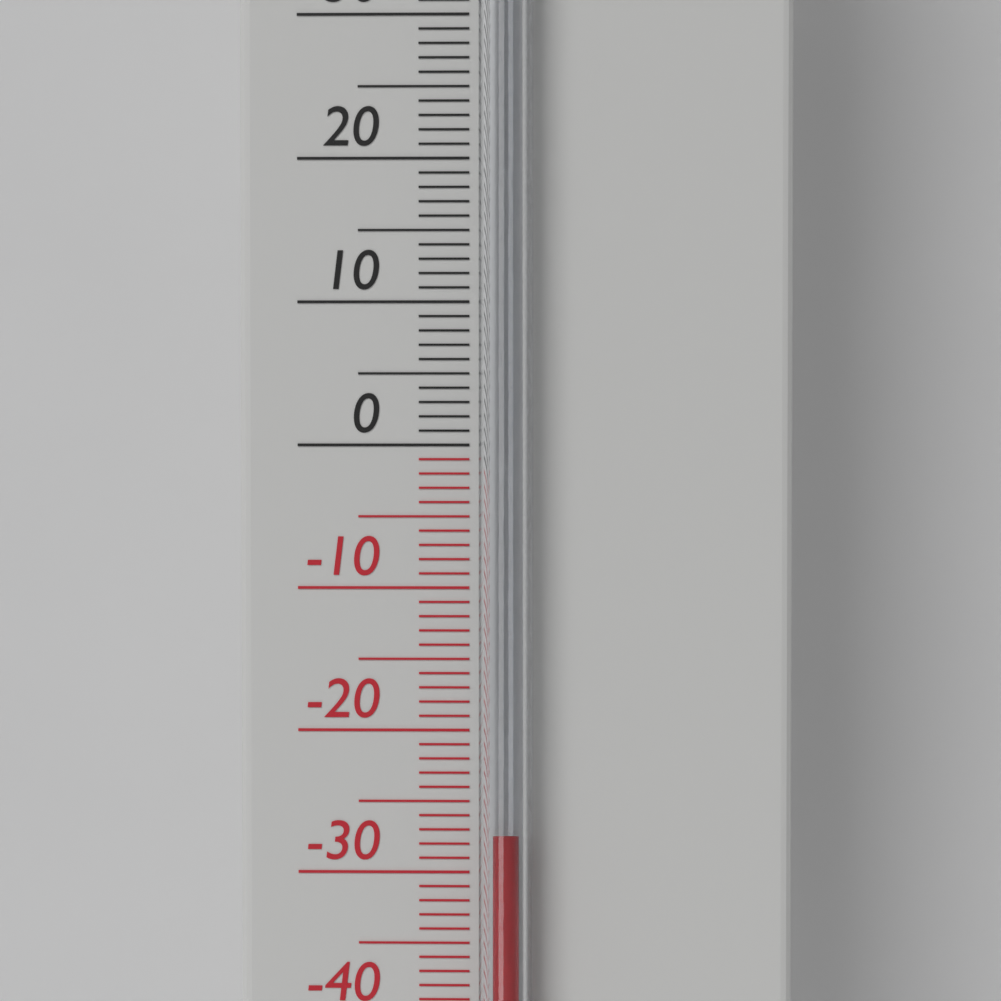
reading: -27 °C
